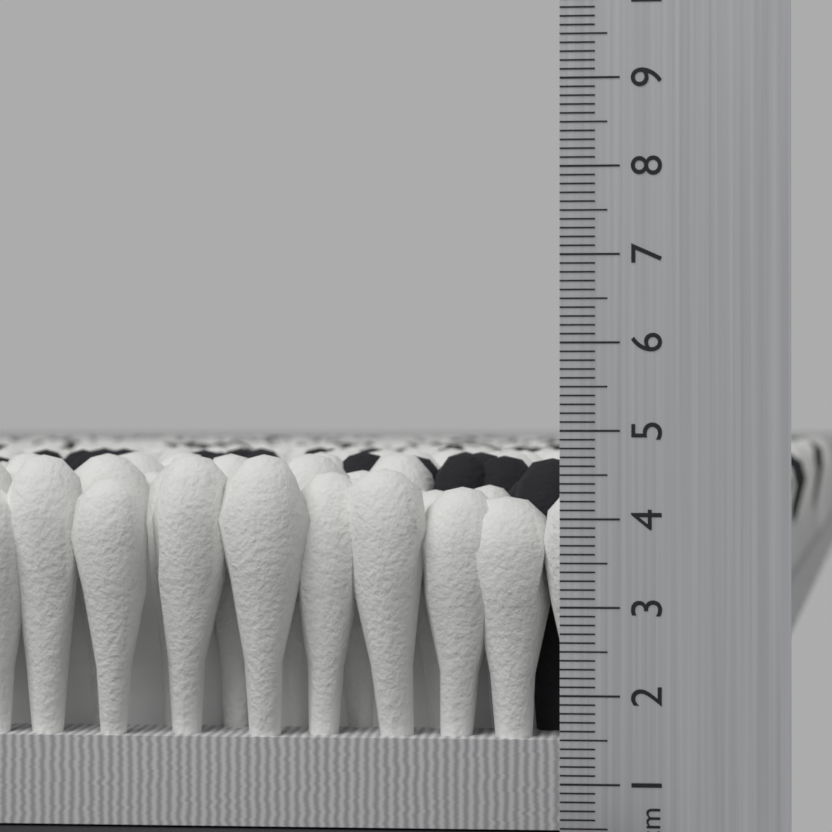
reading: 4.7 cm
